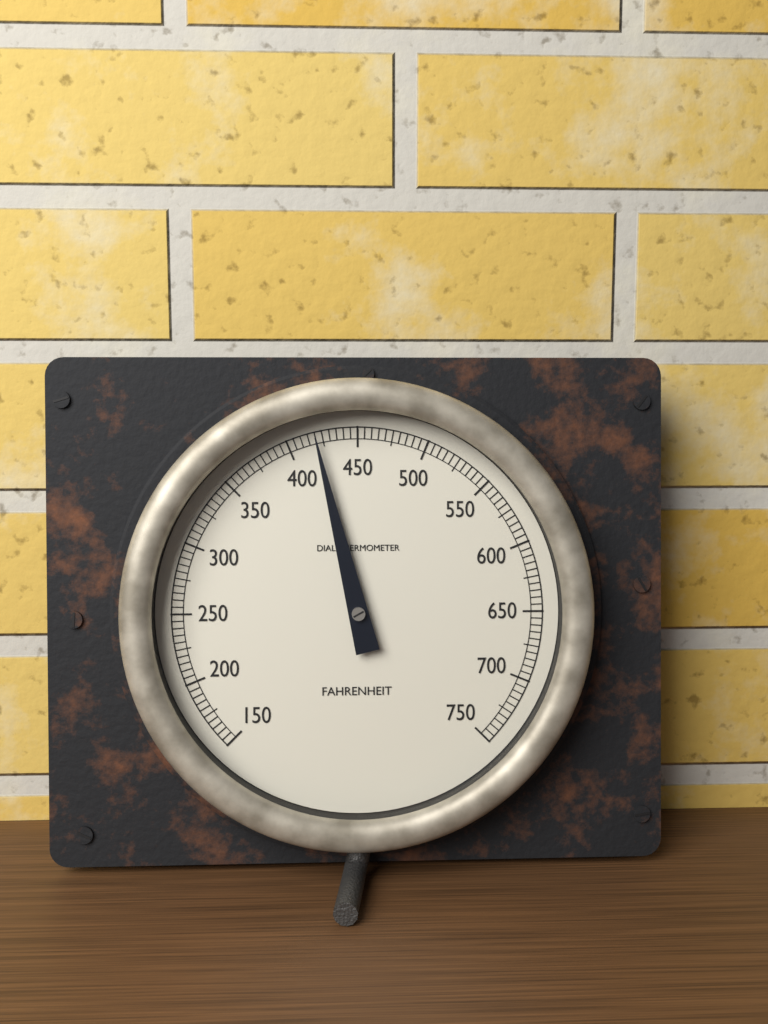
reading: 420 °F
